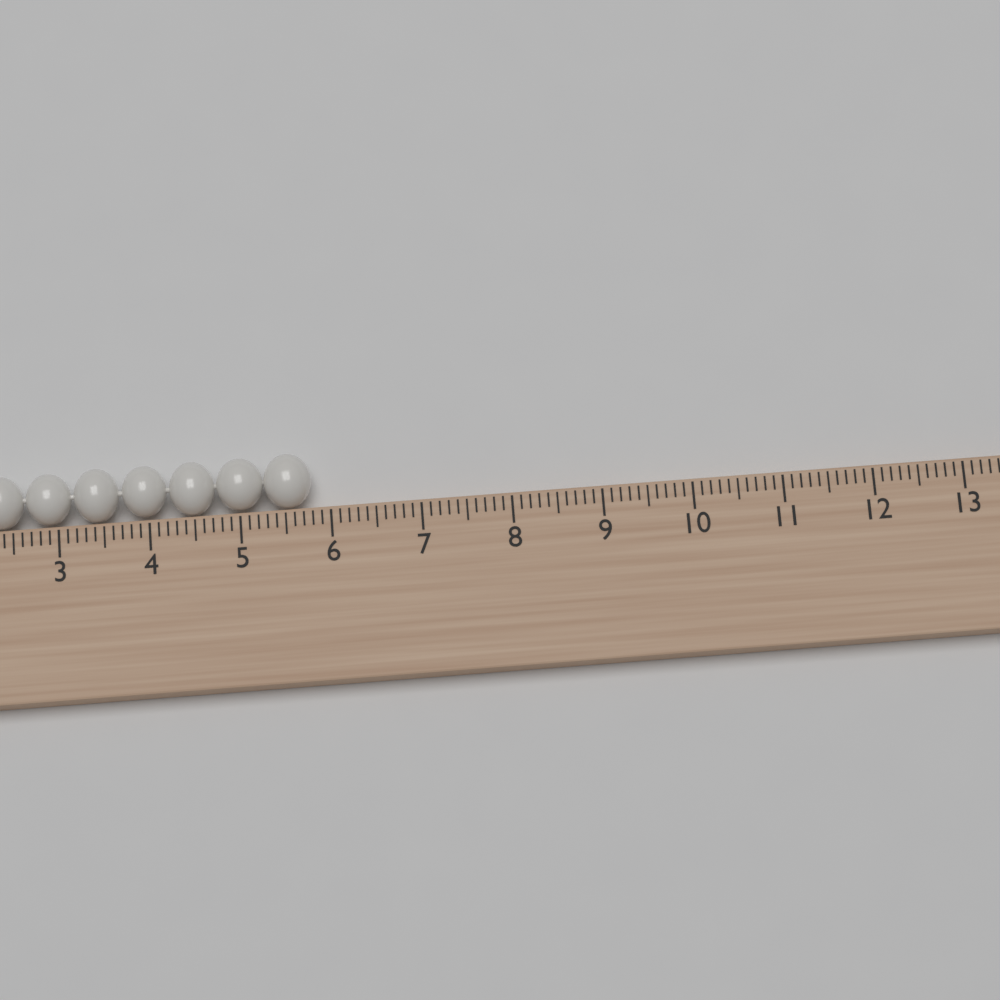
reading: 5.8 cm
